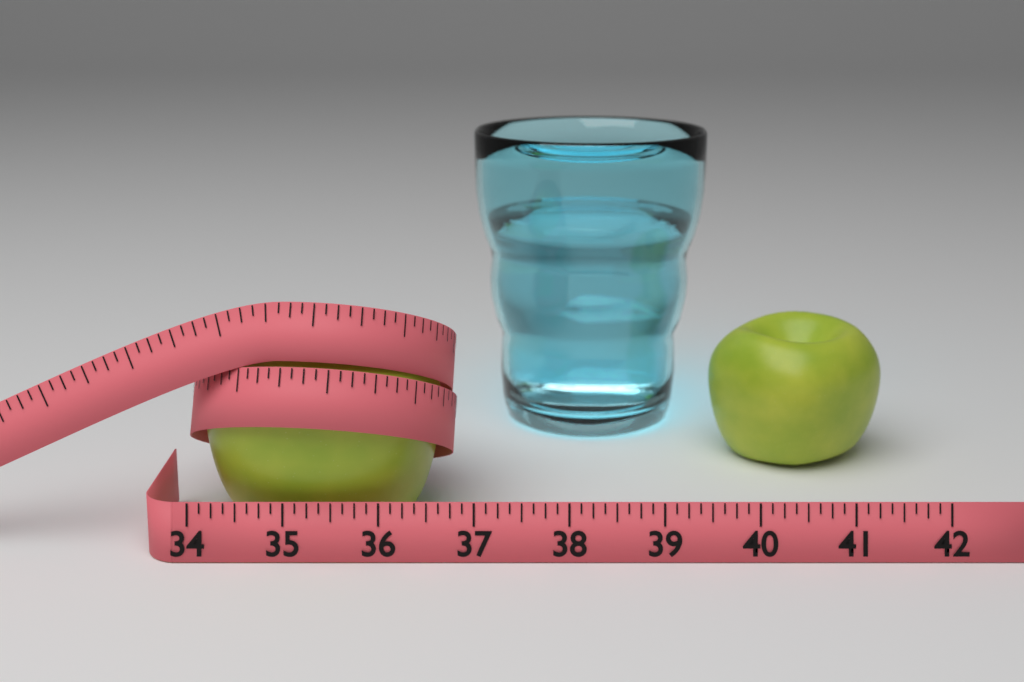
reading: 36.600 (no unit)
